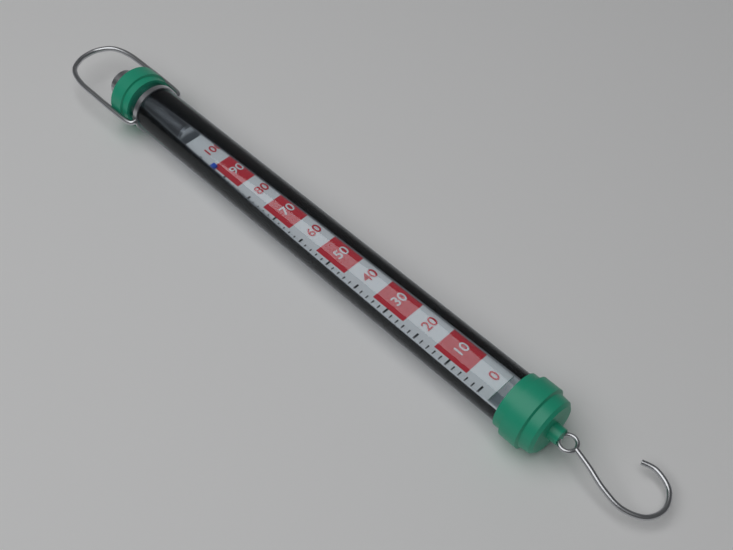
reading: 94 (no unit)
